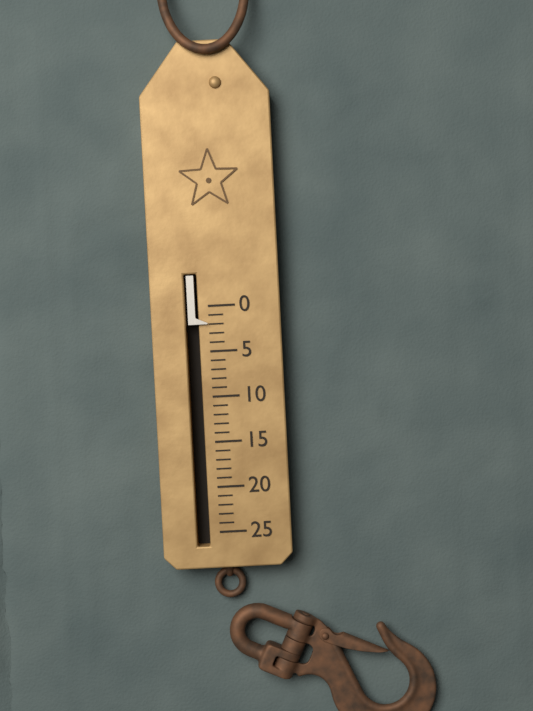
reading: 2 (no unit)
